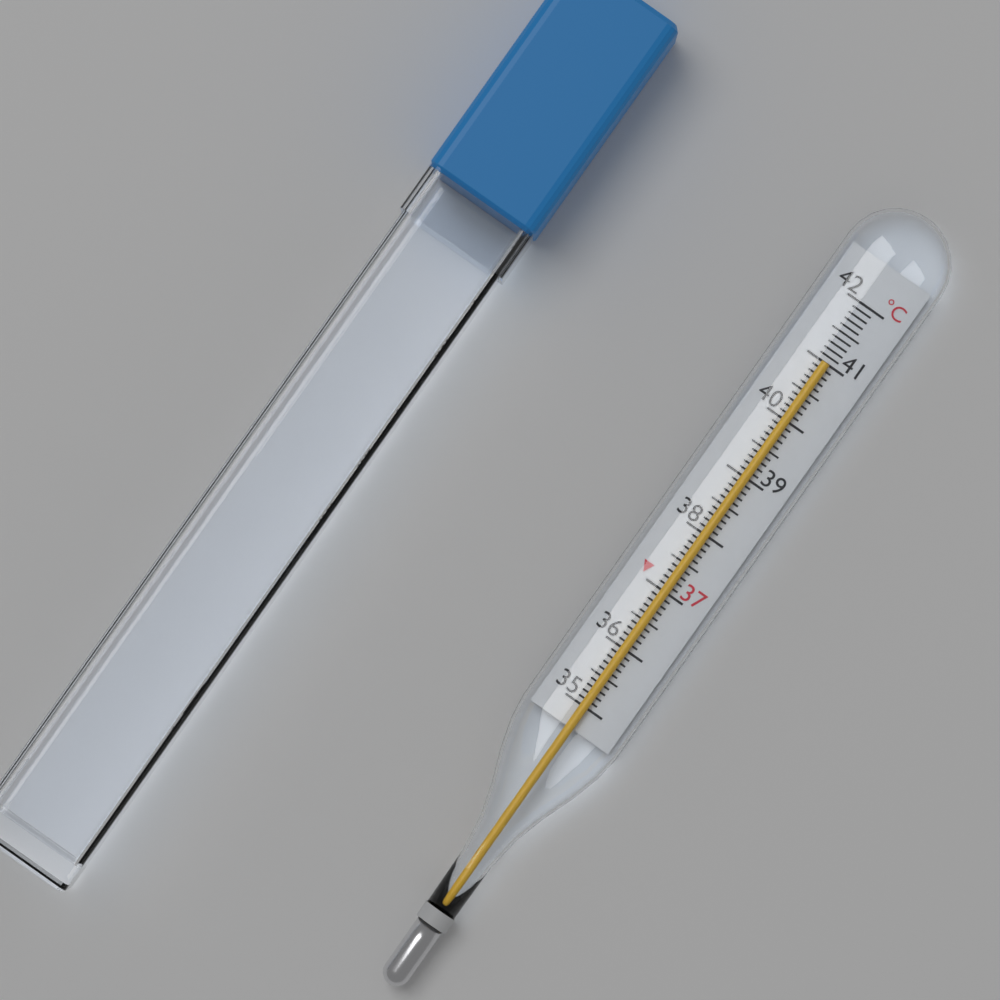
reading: 41.0 °C
